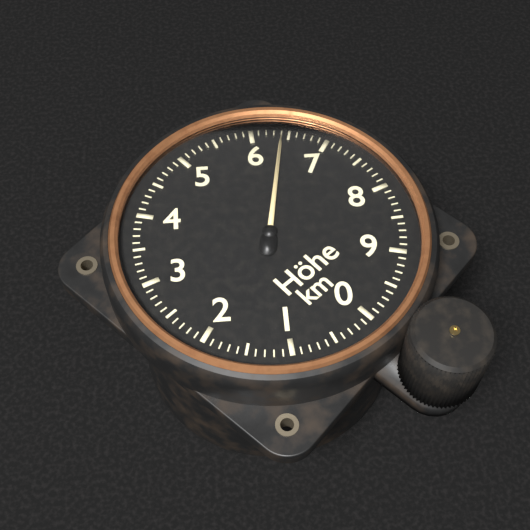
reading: 6.4 km
